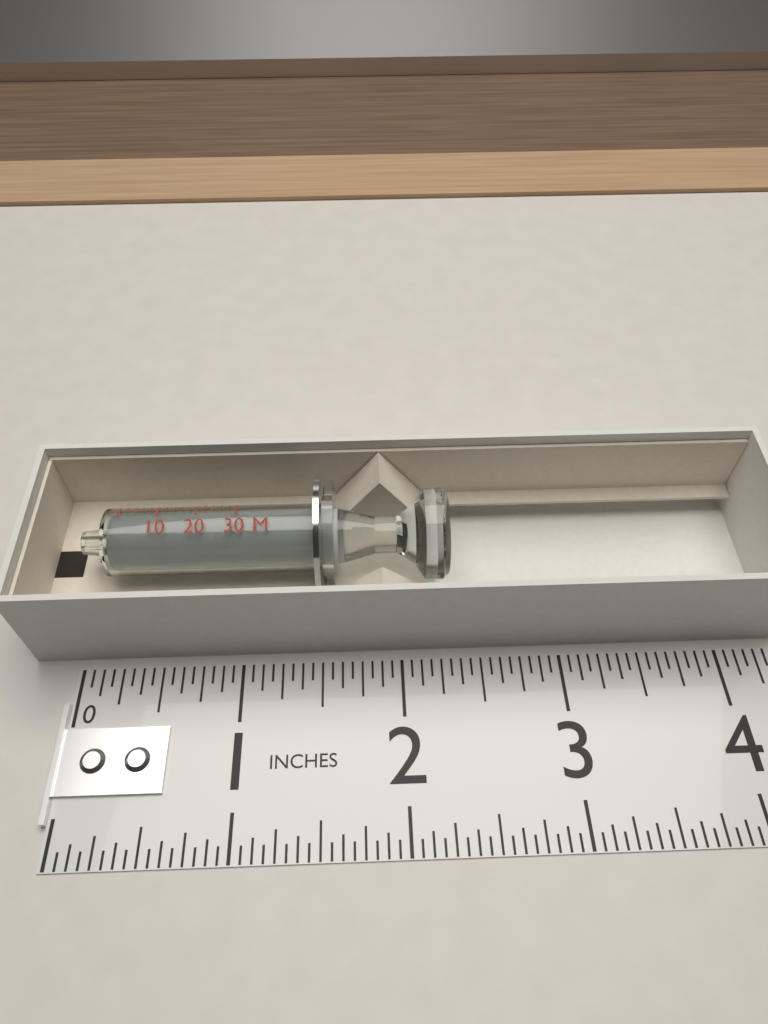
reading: 2.3125 in
